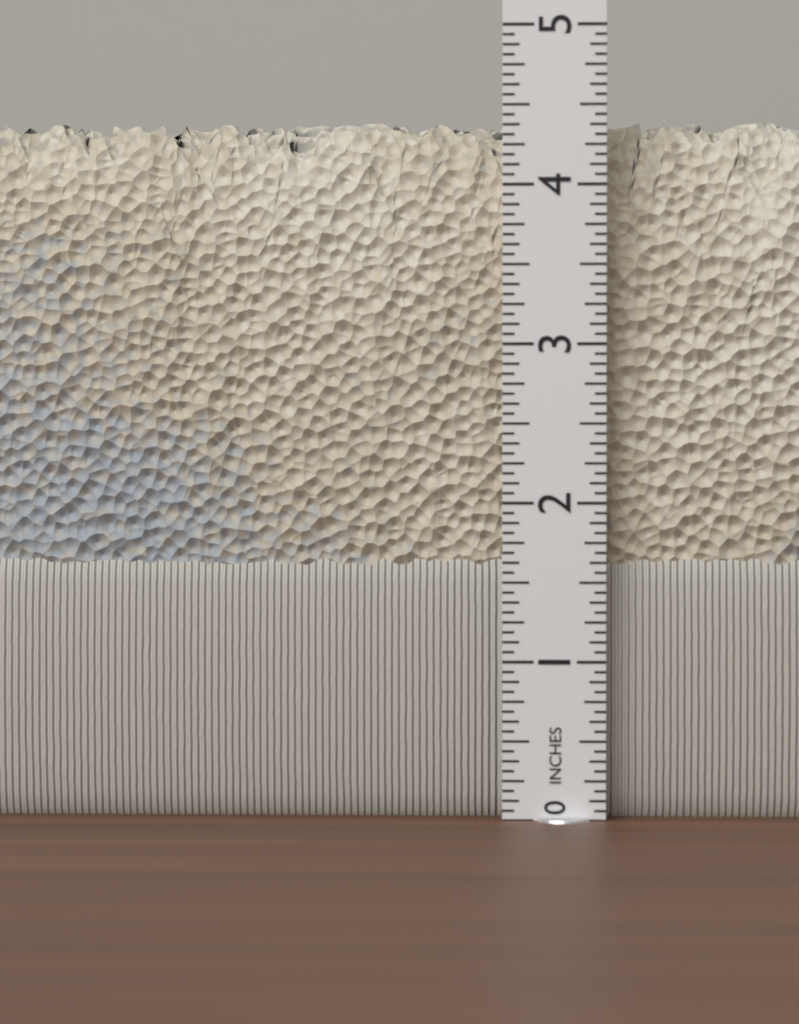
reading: 4.4375 in
